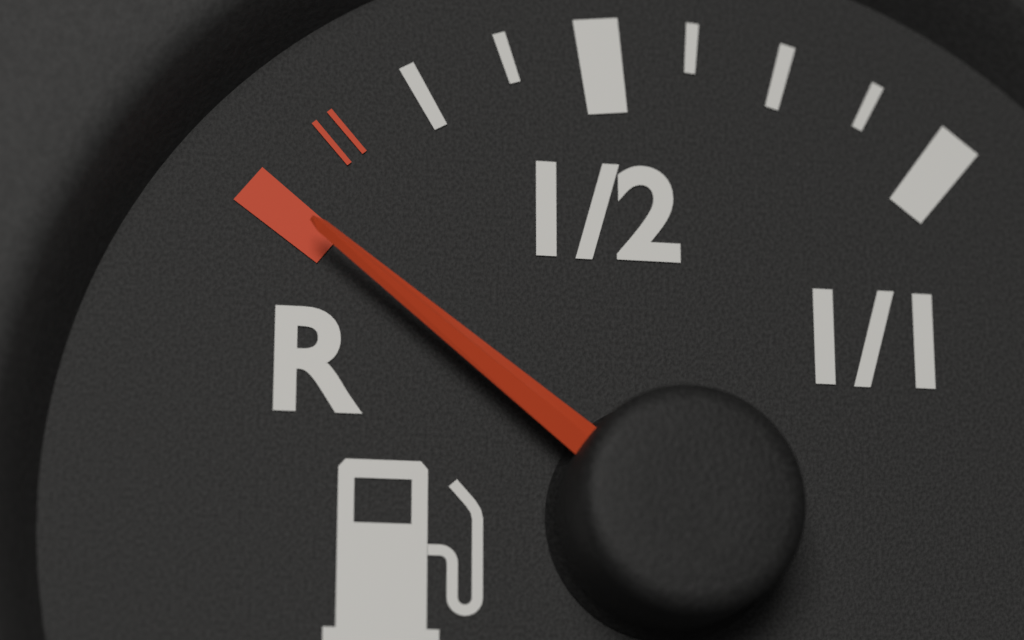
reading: 0.000 (no unit)
